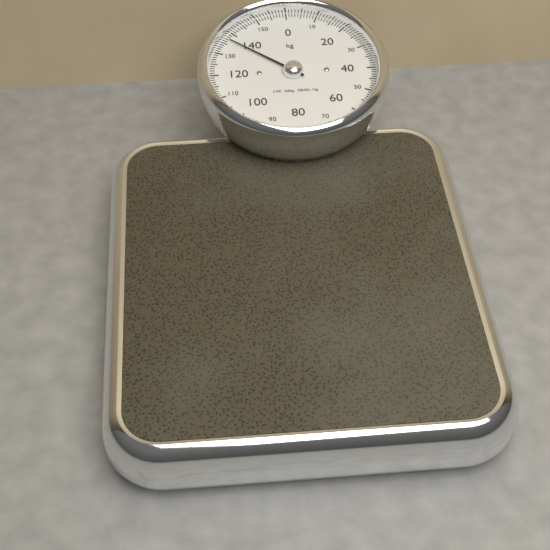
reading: 137 kg
